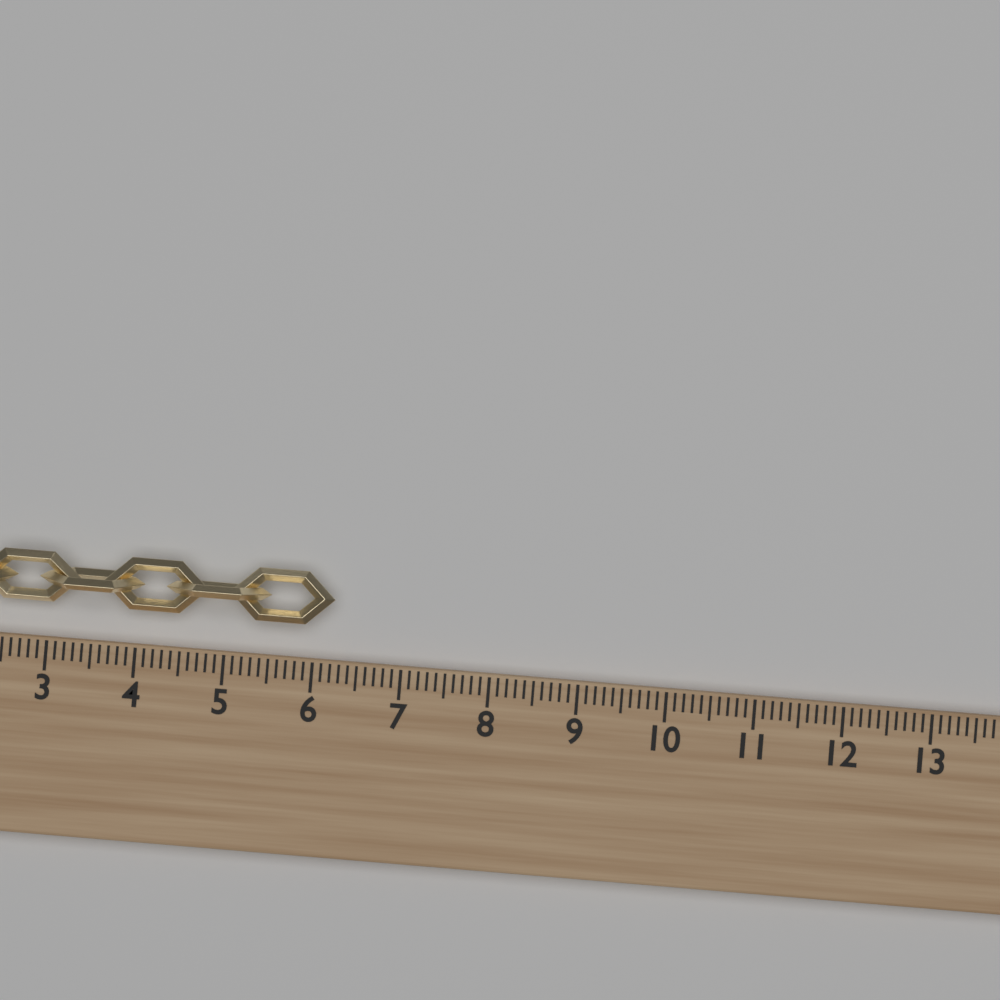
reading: 6.2 (no unit)
